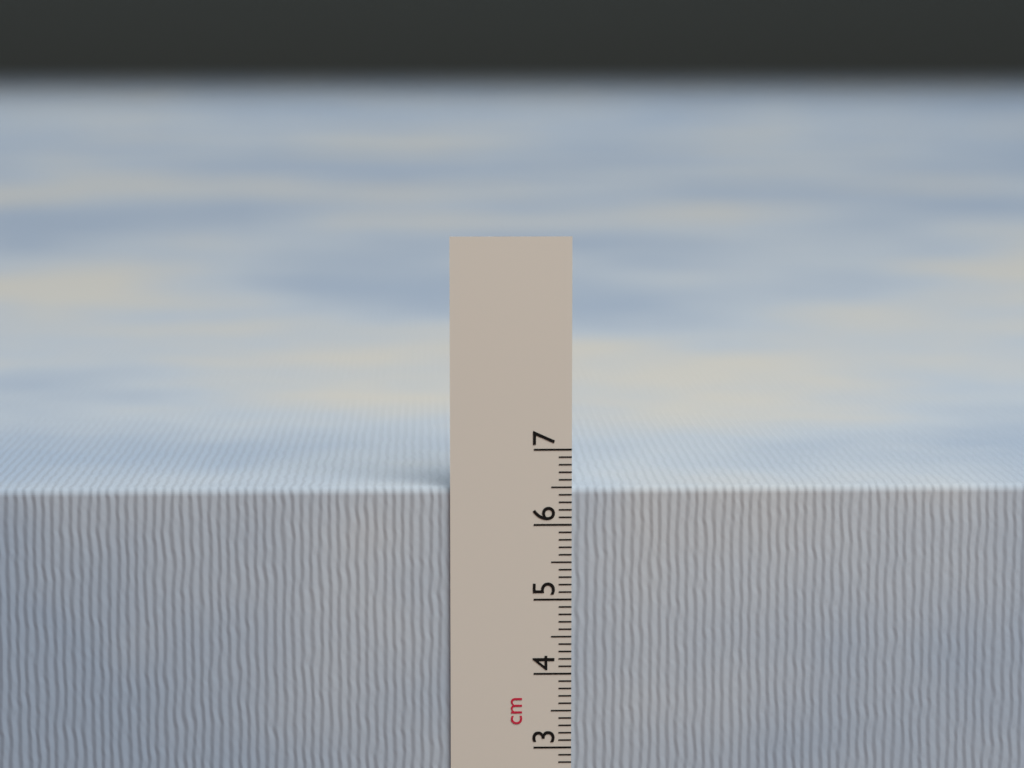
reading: 6.5 cm
